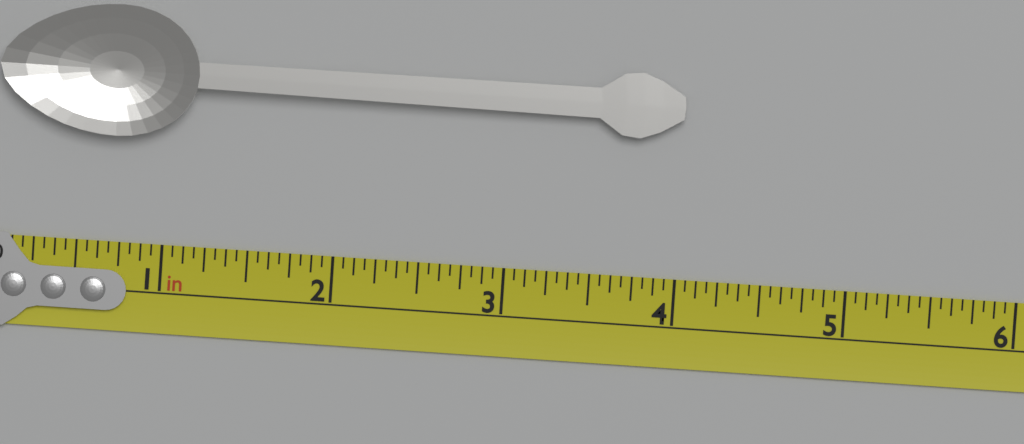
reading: 4.0000 in
